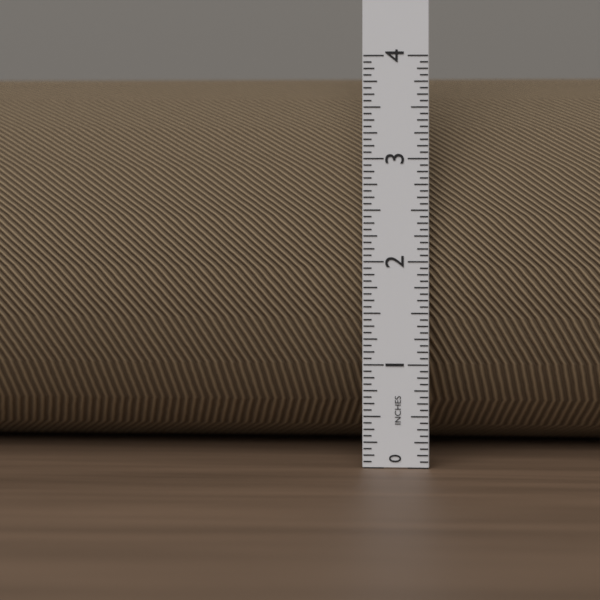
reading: 3.8750 in
